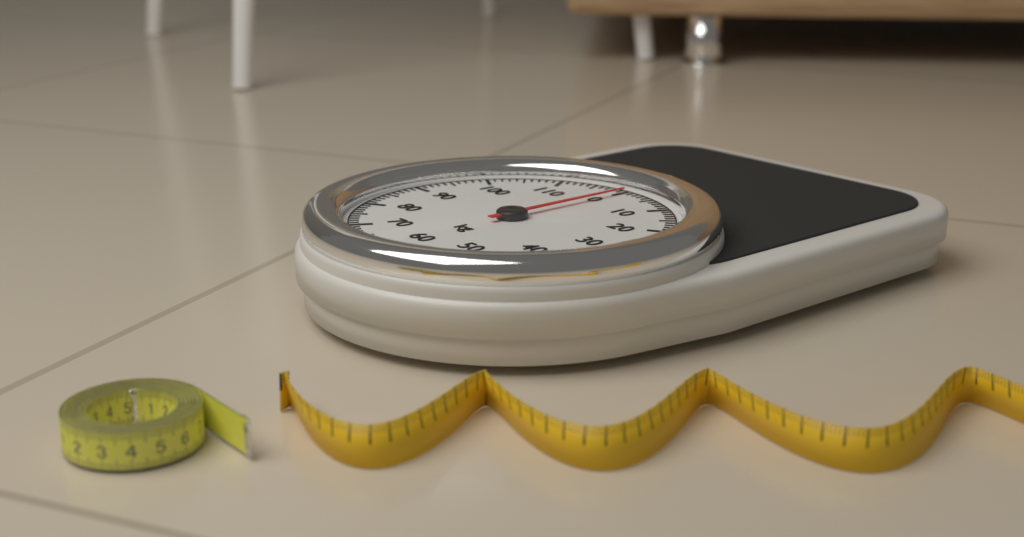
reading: 0 kg
